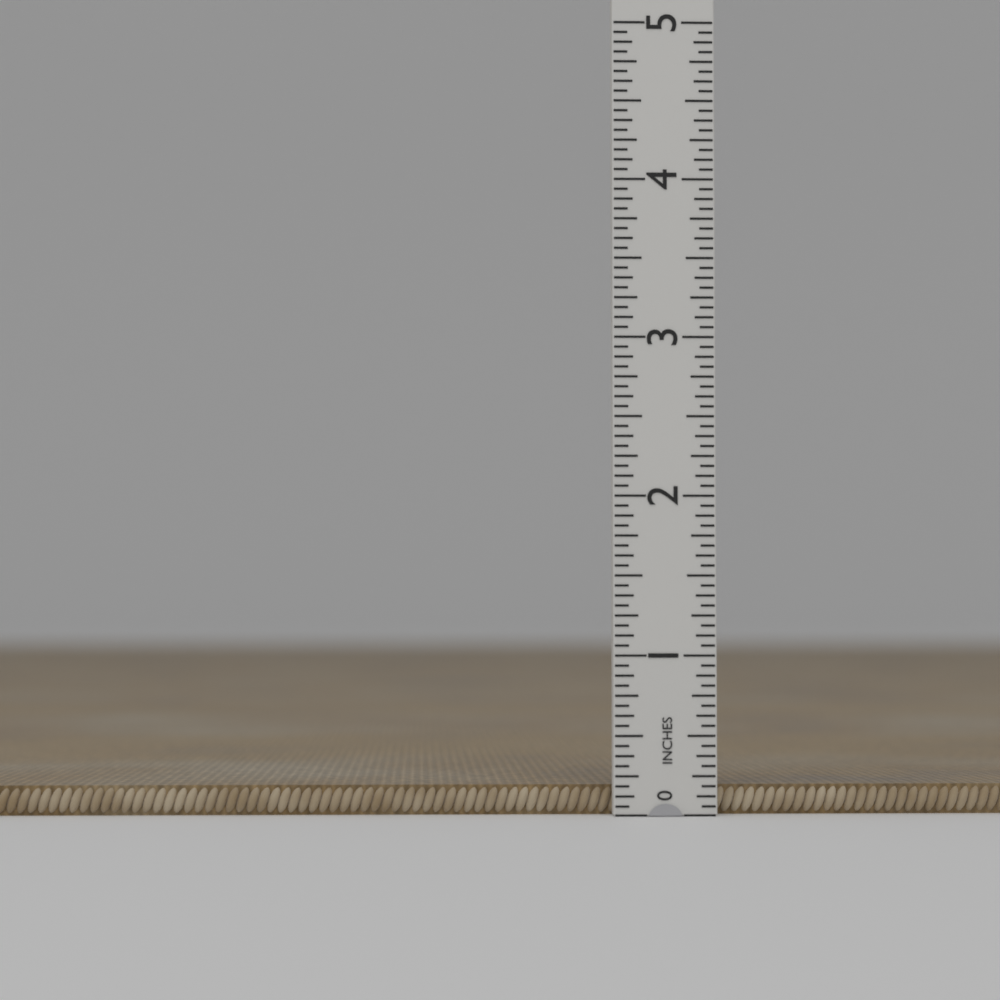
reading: 0.1875 in
